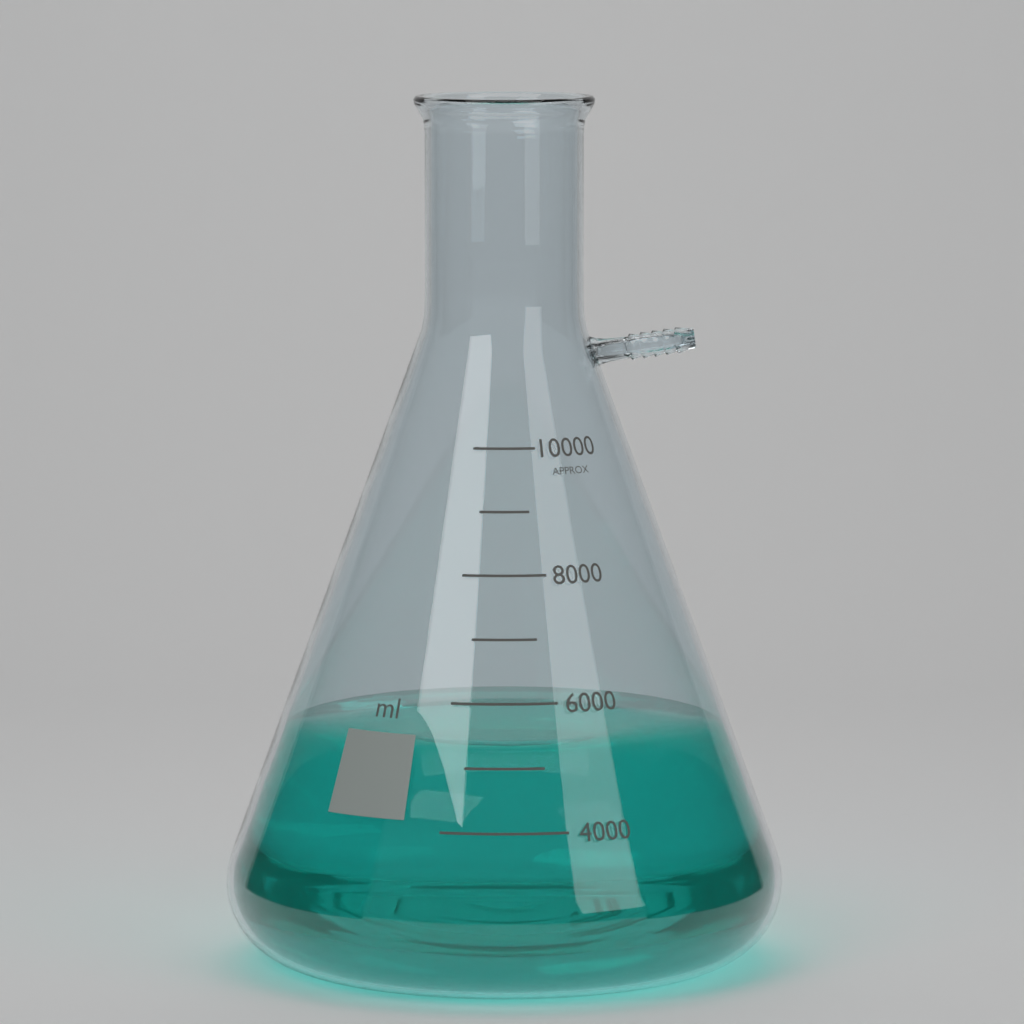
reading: 5200 ml
